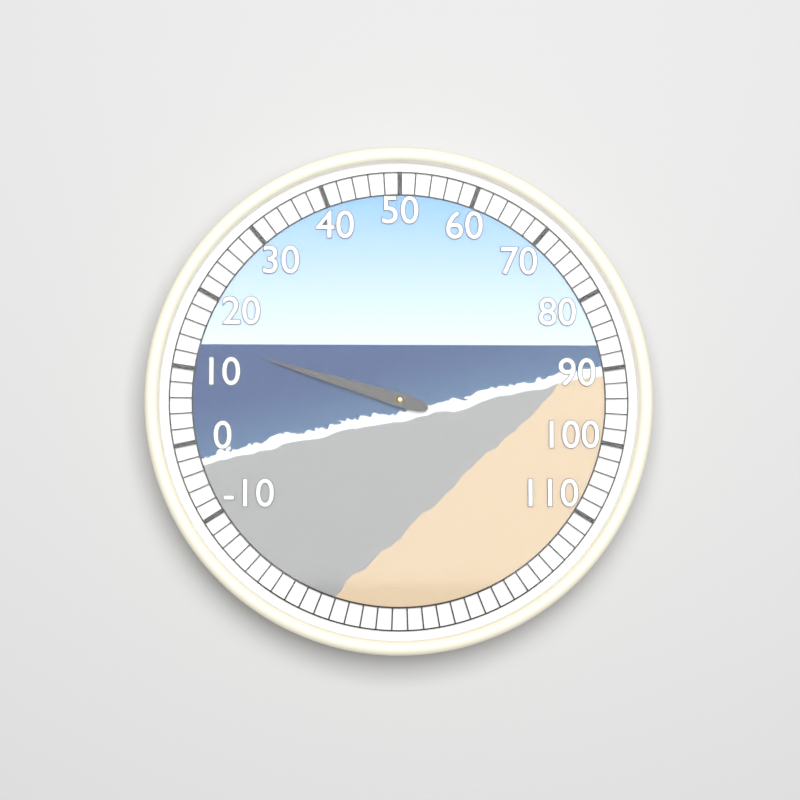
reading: 14 (no unit)
